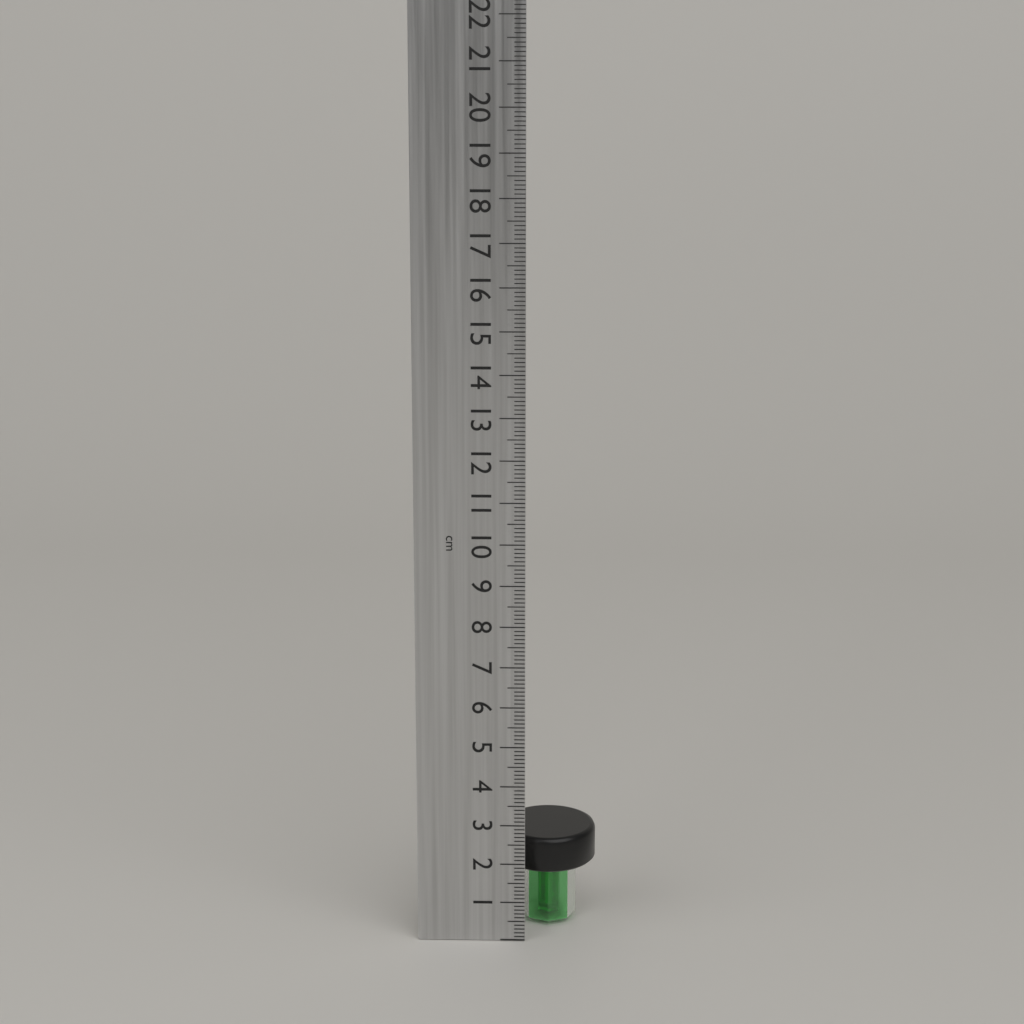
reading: 2.5 cm
